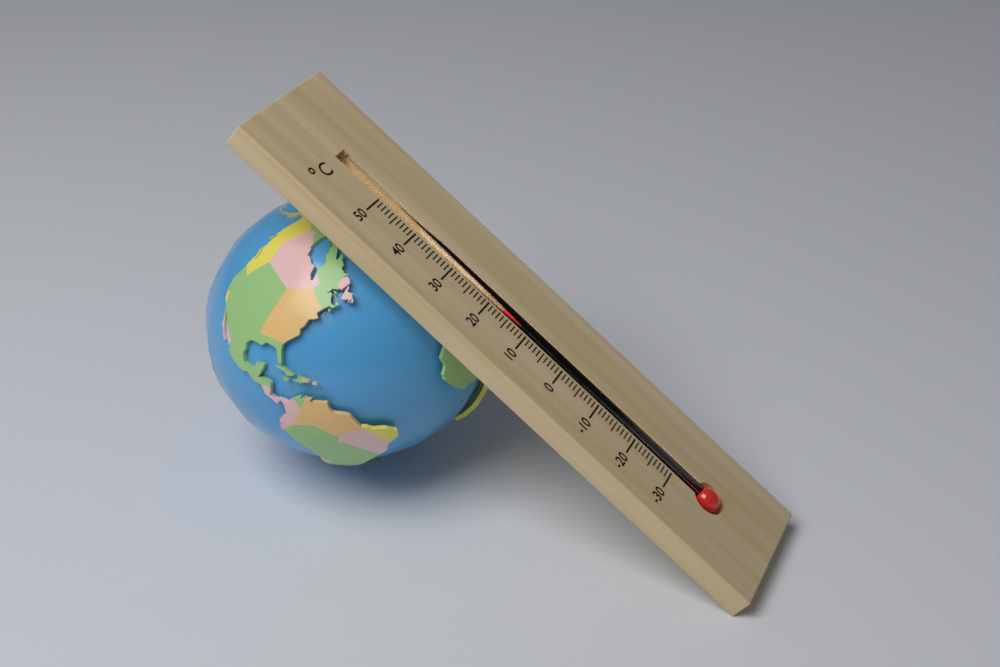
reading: 17 °C
